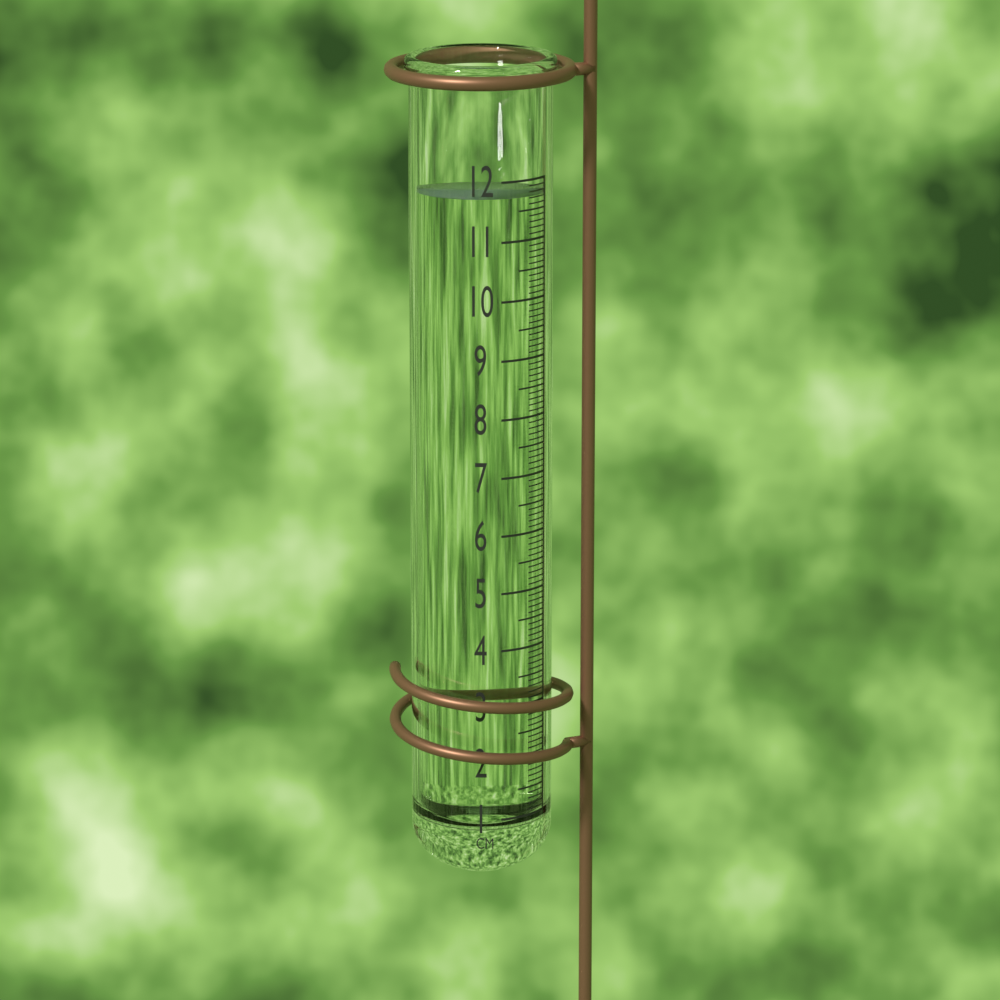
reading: 11.8 cm
